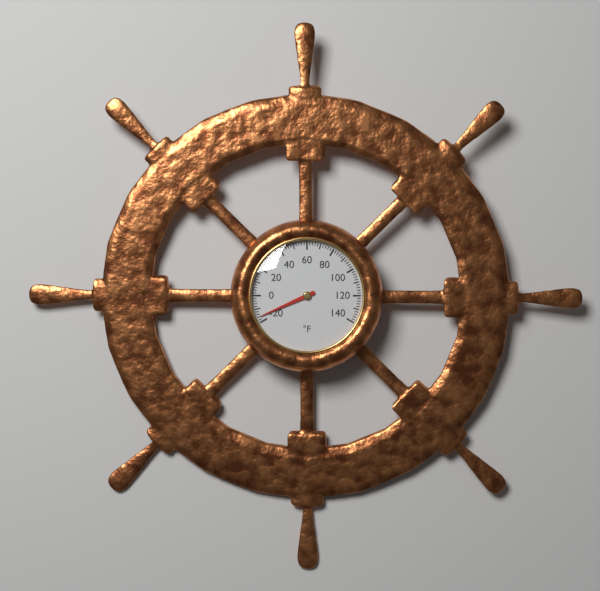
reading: -16 °F
